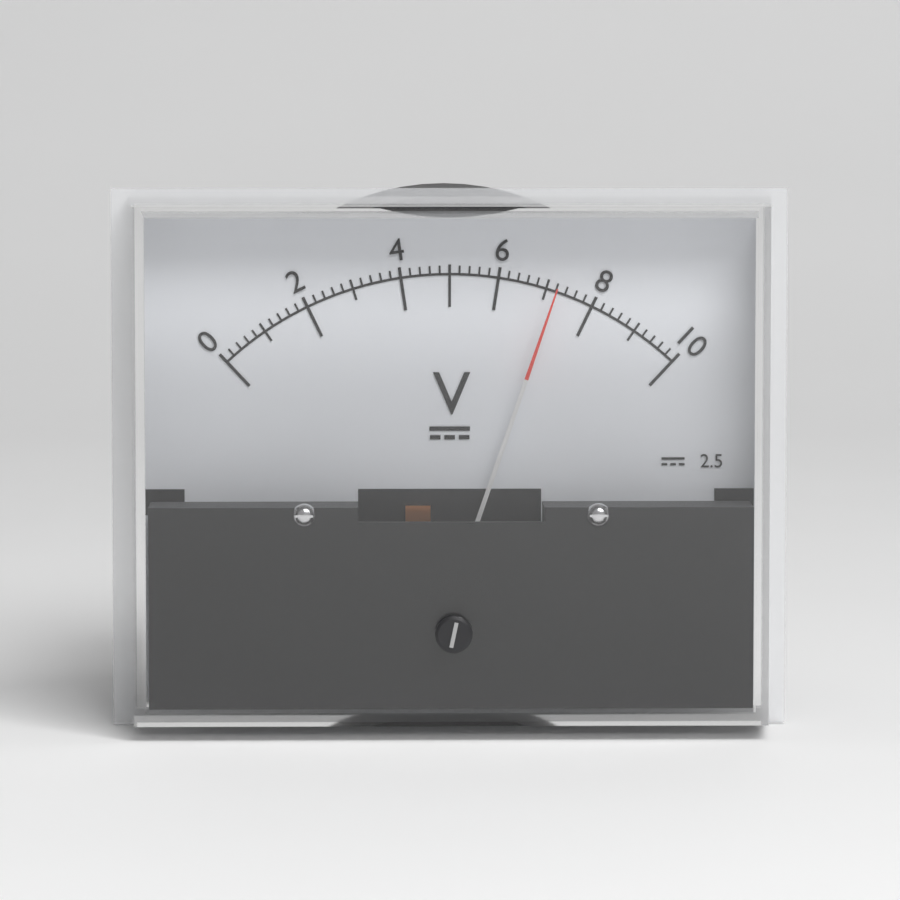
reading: 7.2 V
